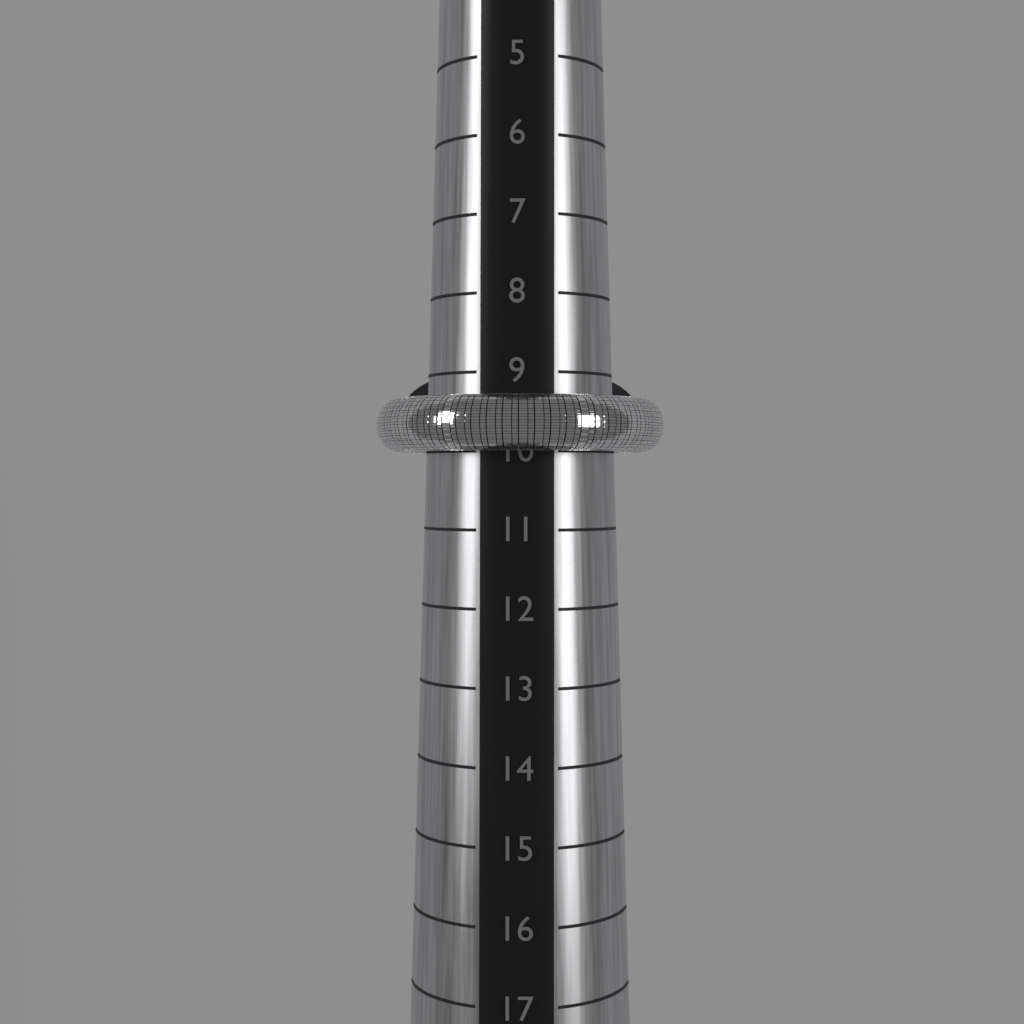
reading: 10 (no unit)
